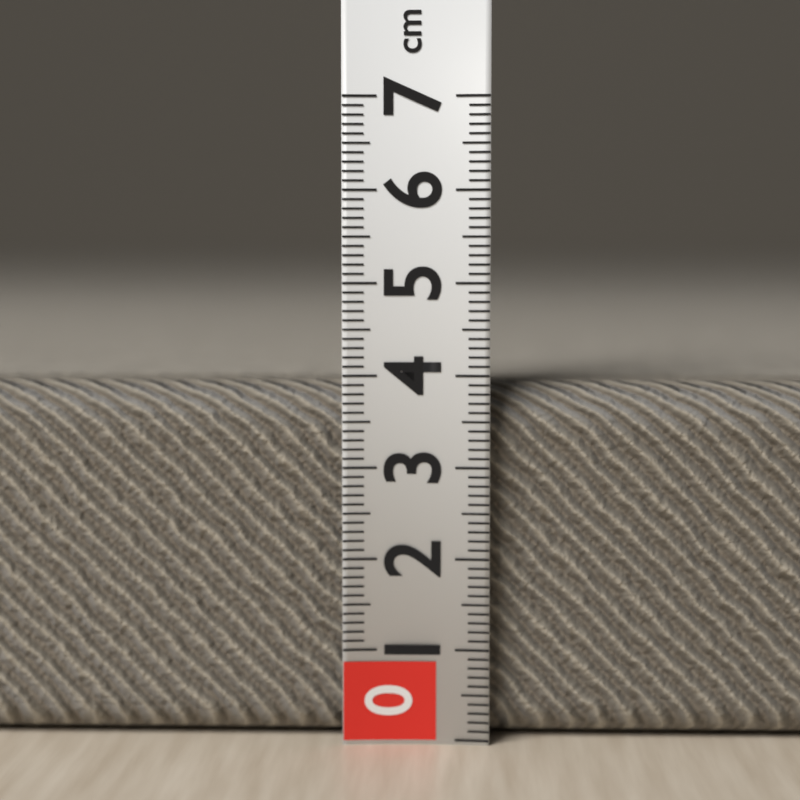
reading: 3.9 cm
